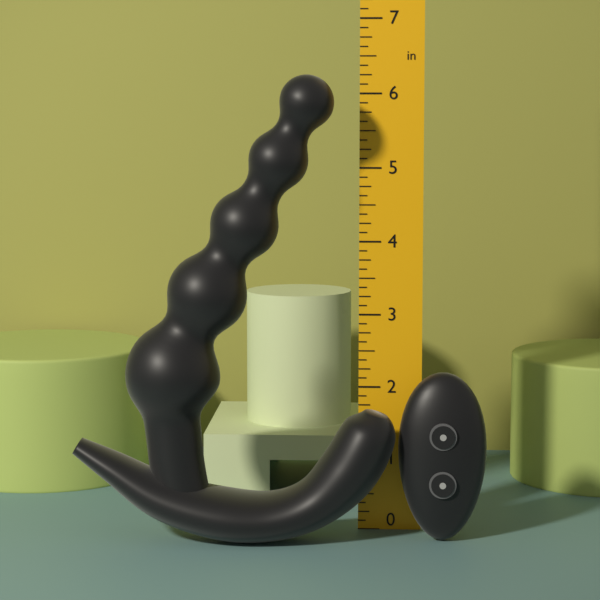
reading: 6.250 in
